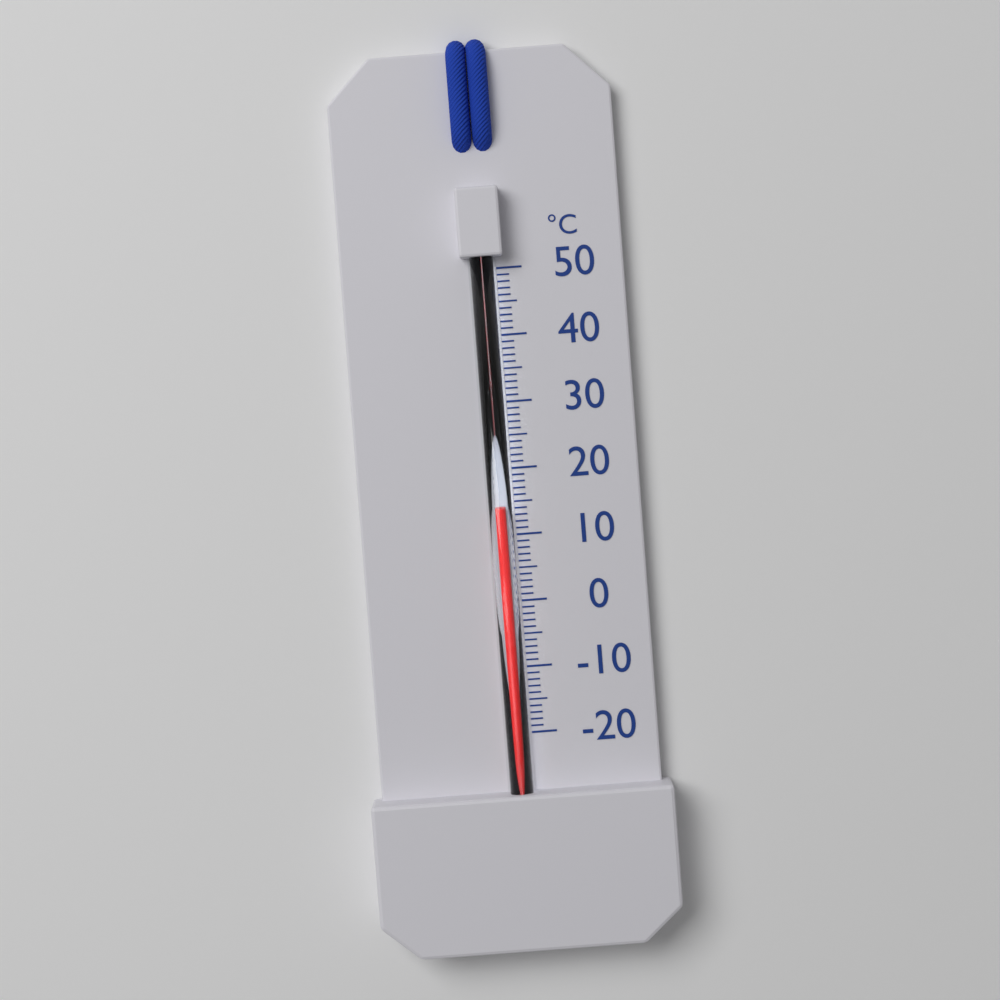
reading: 14 °C
